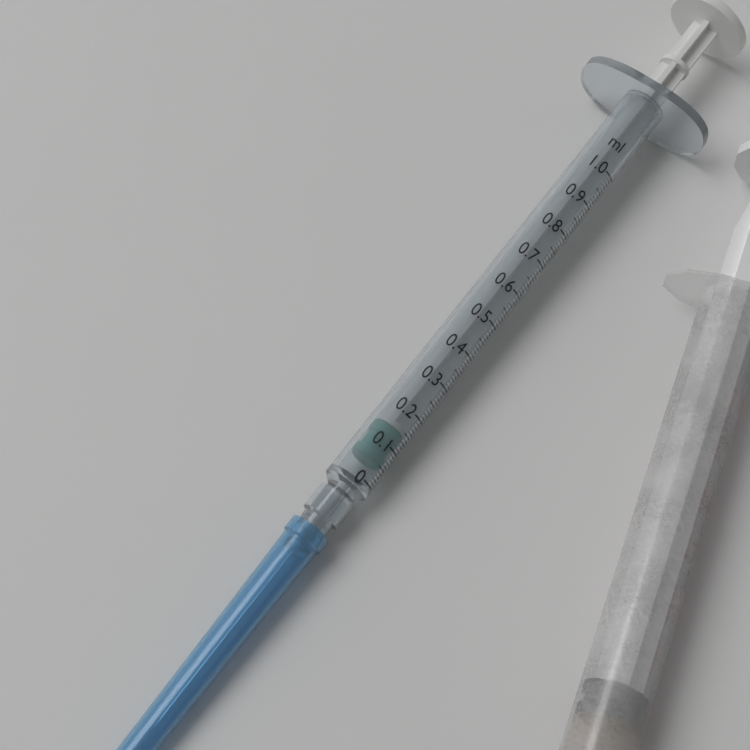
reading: 0.05 ml
